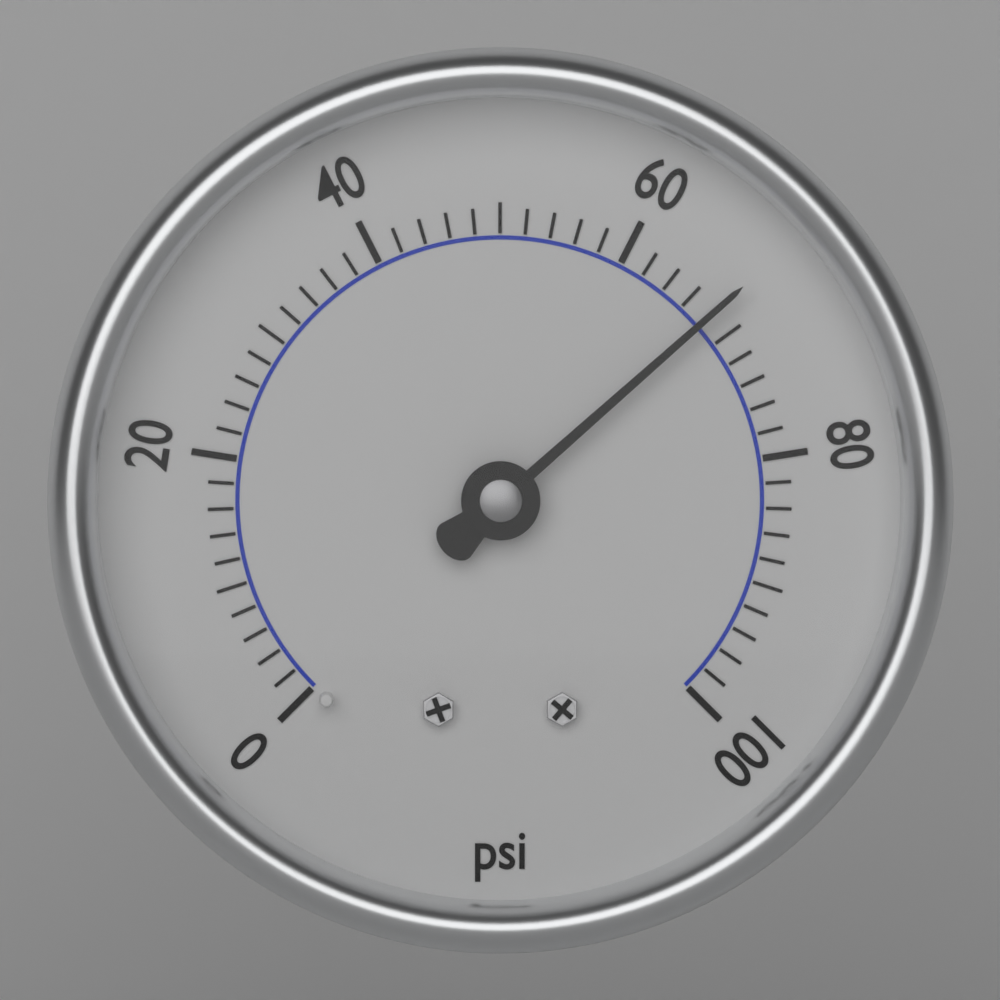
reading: 68 psi
